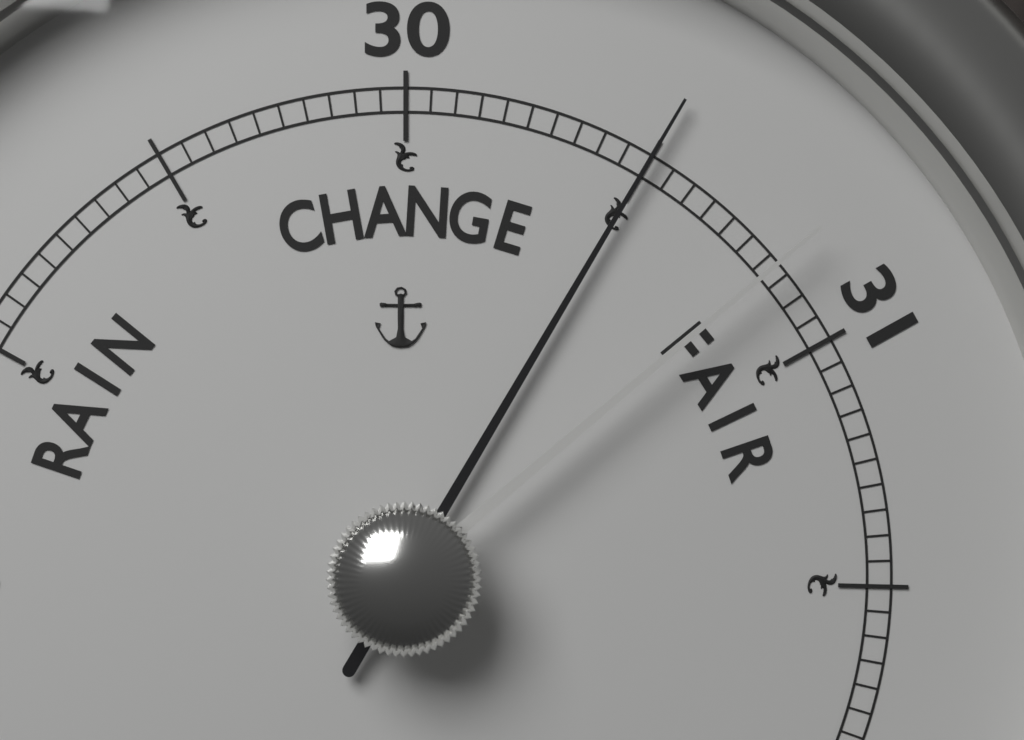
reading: 30.50 (no unit)
